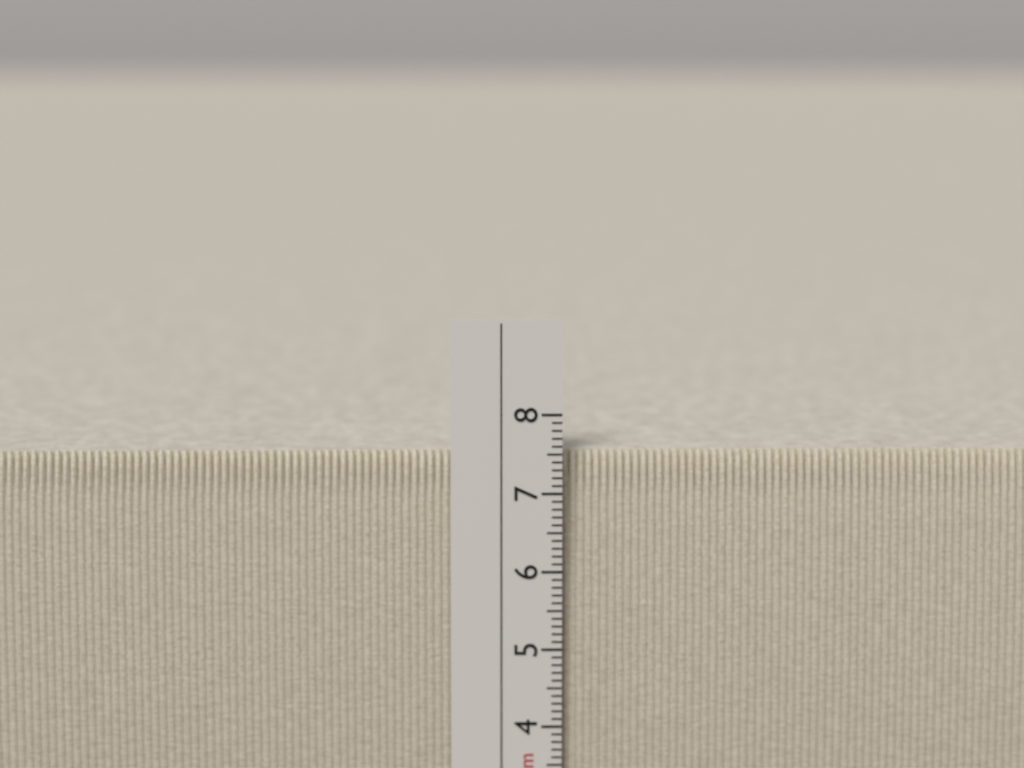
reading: 7.5 cm
